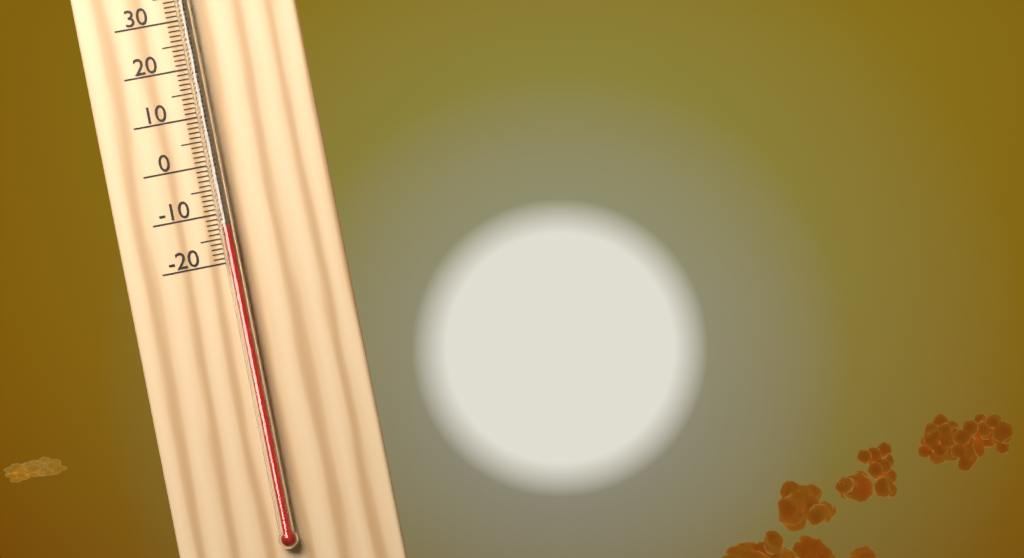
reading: -13 °C
